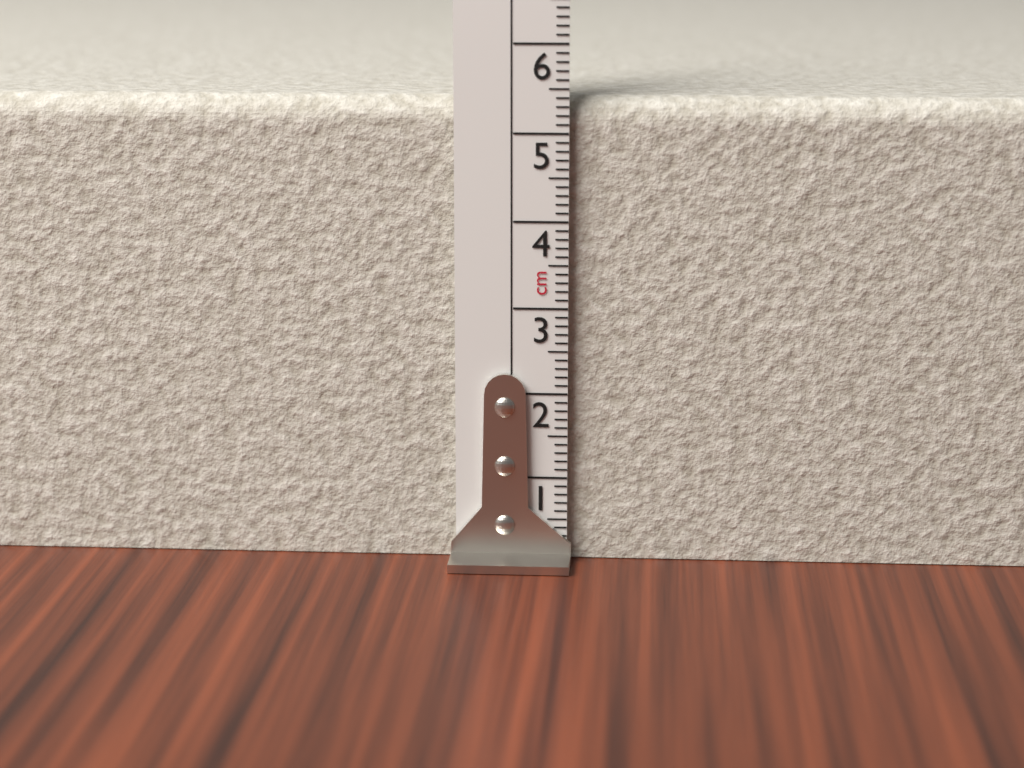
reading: 5.4 cm
